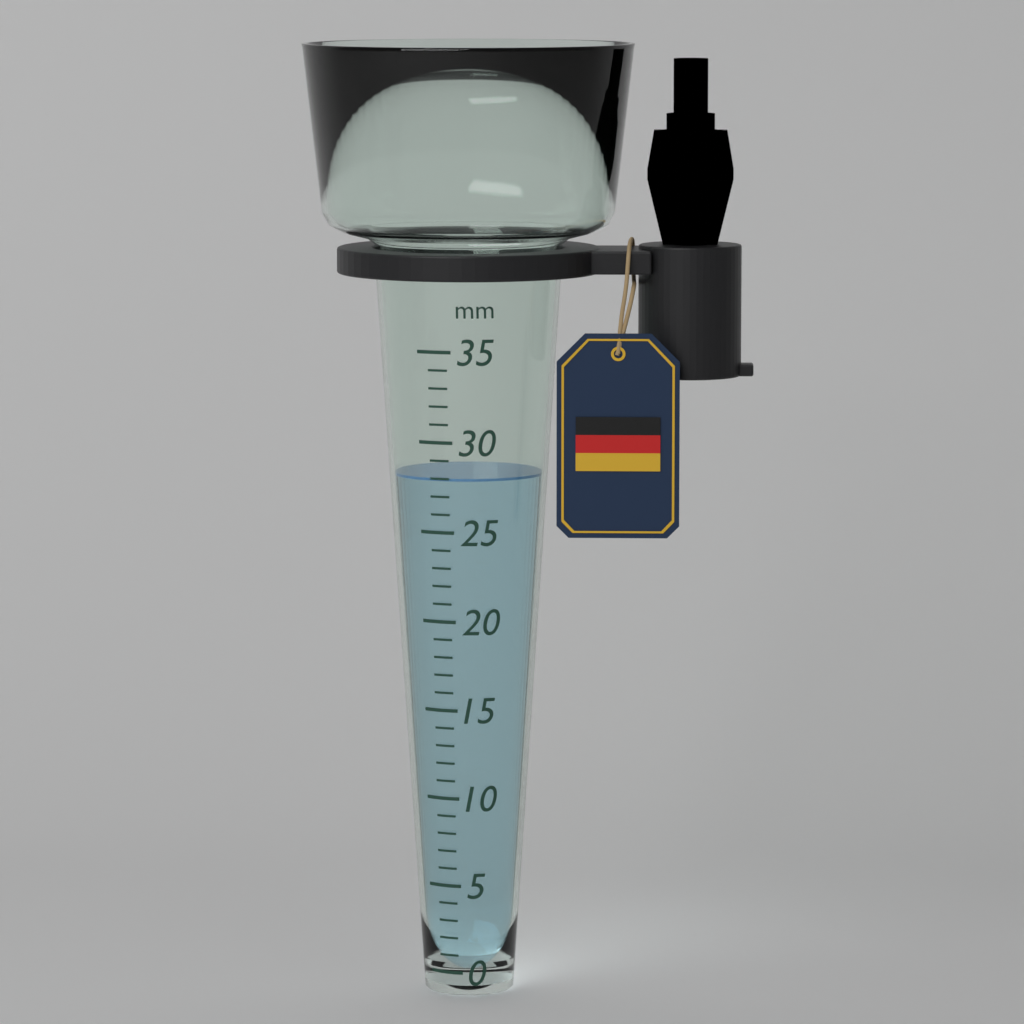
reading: 28 mm
